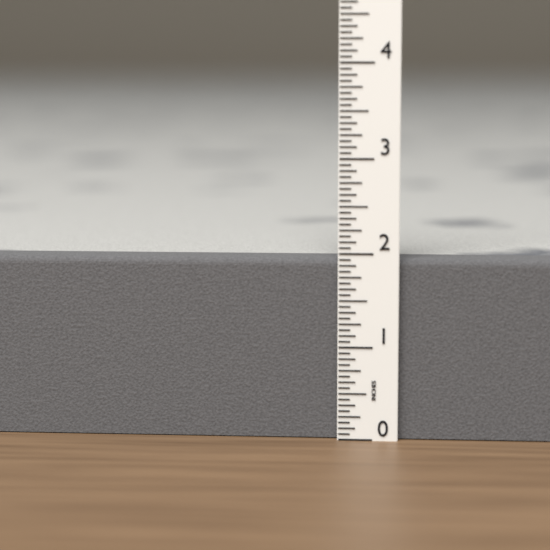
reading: 1.9375 in
